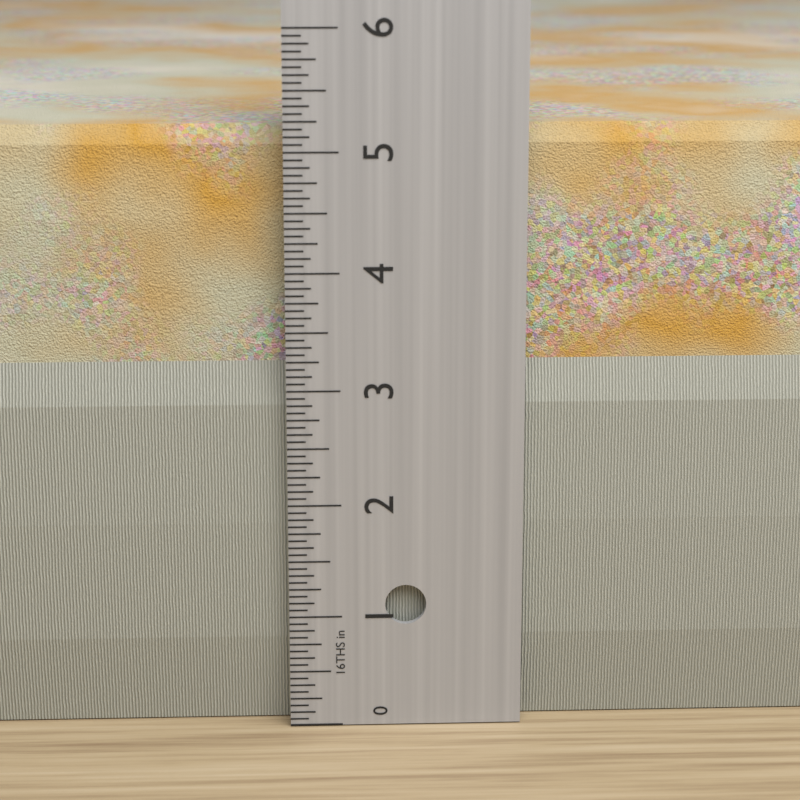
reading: 5.1875 in
